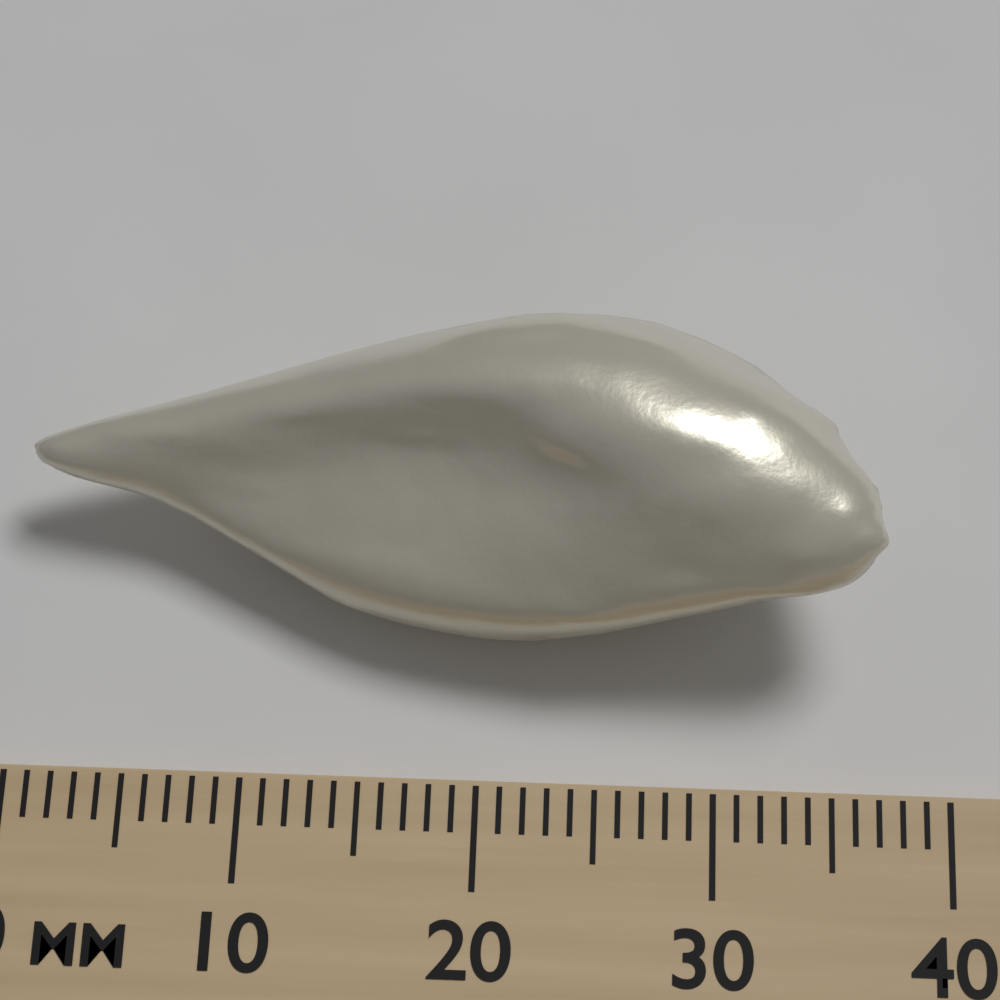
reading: 37 mm
